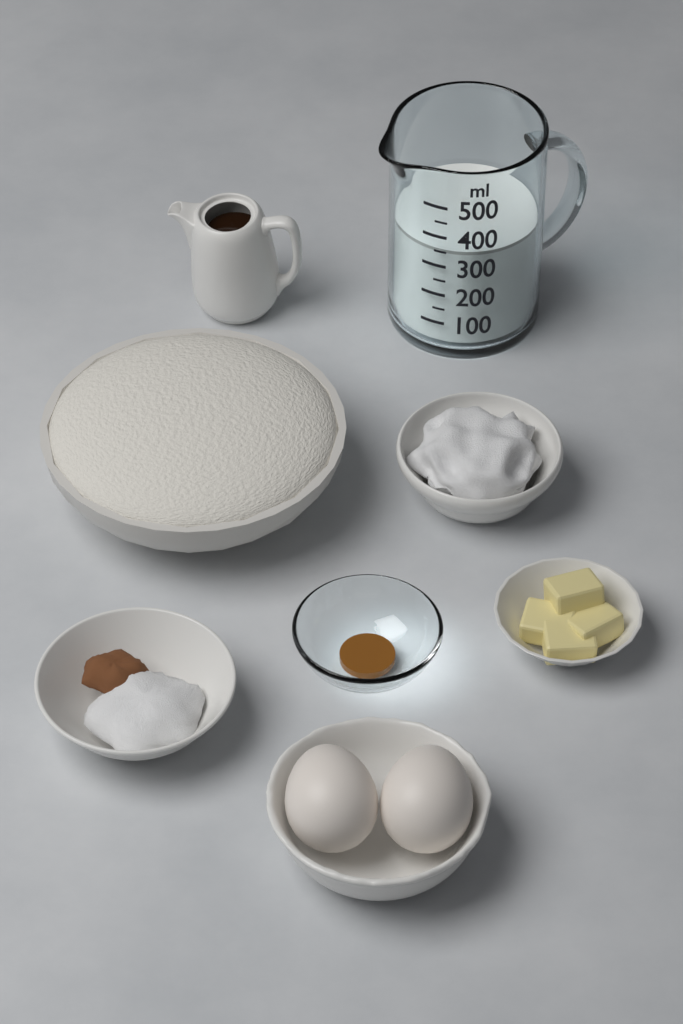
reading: 350 ml
